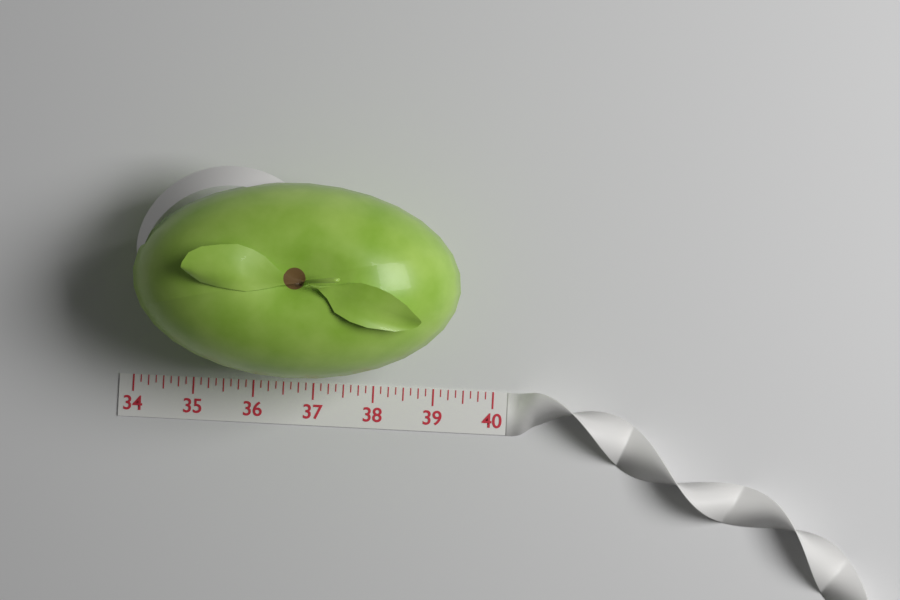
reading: 39.375 (no unit)
